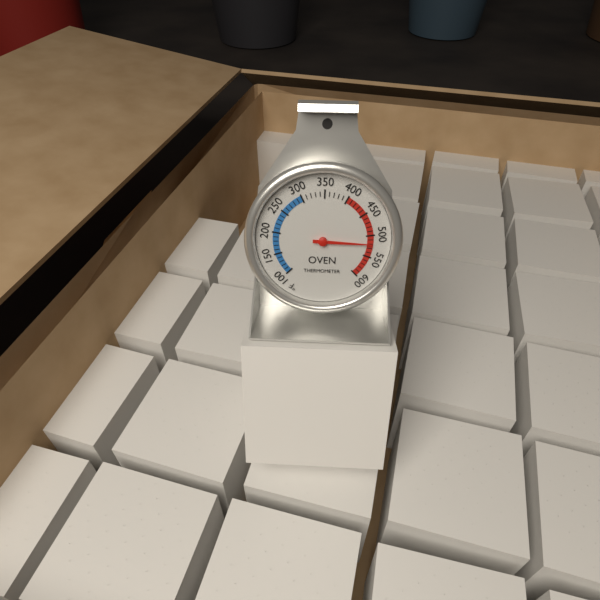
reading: 520 °F
